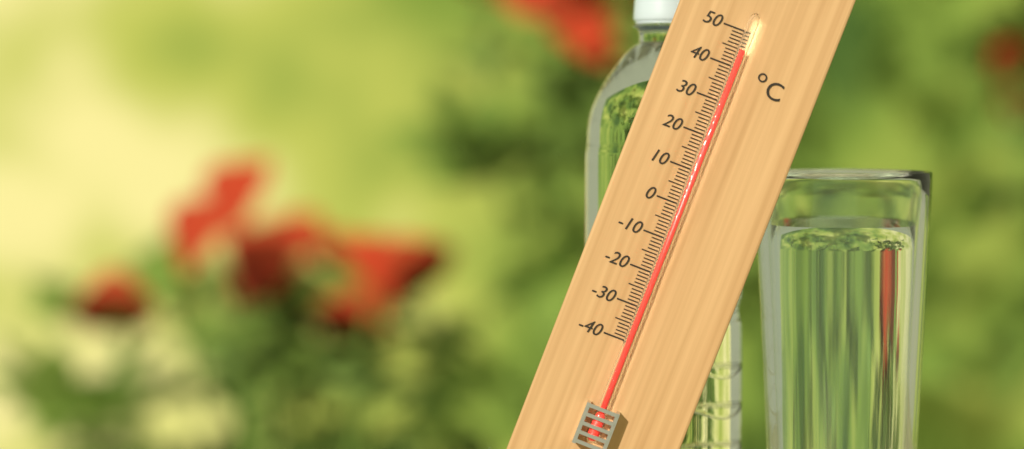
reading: 45 °C
